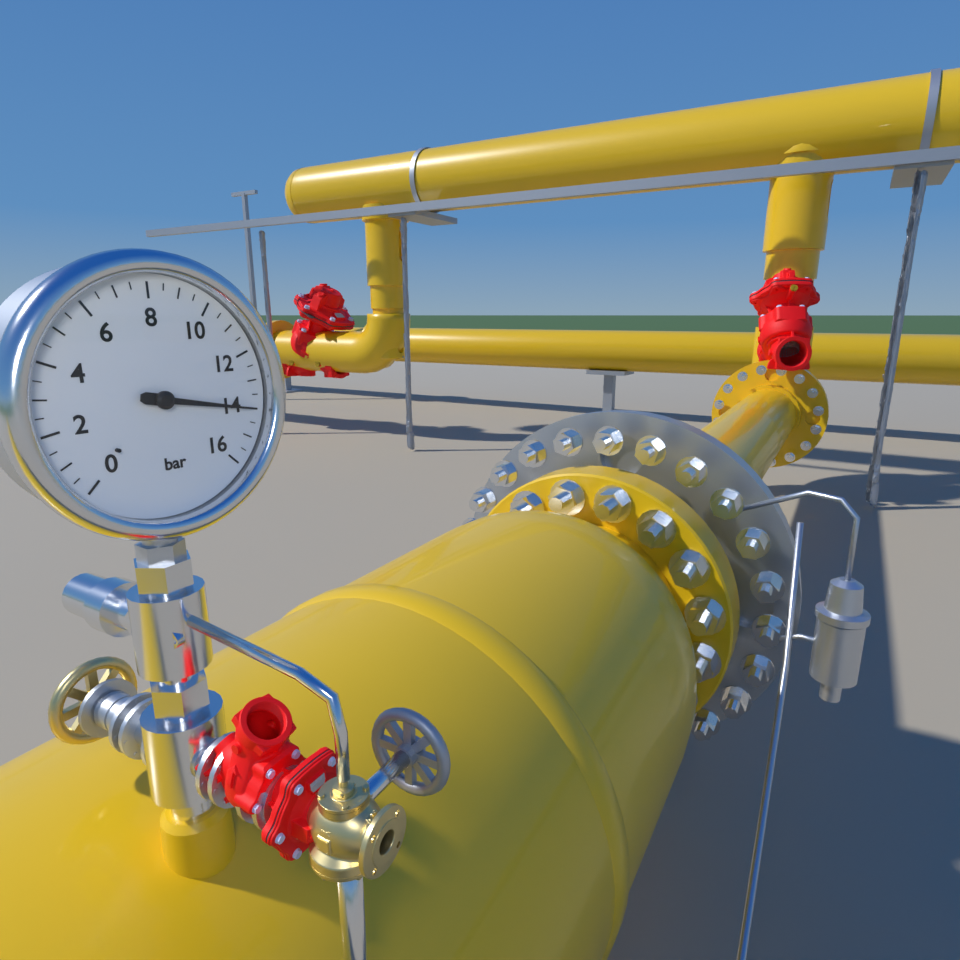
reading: 14.0 bar
